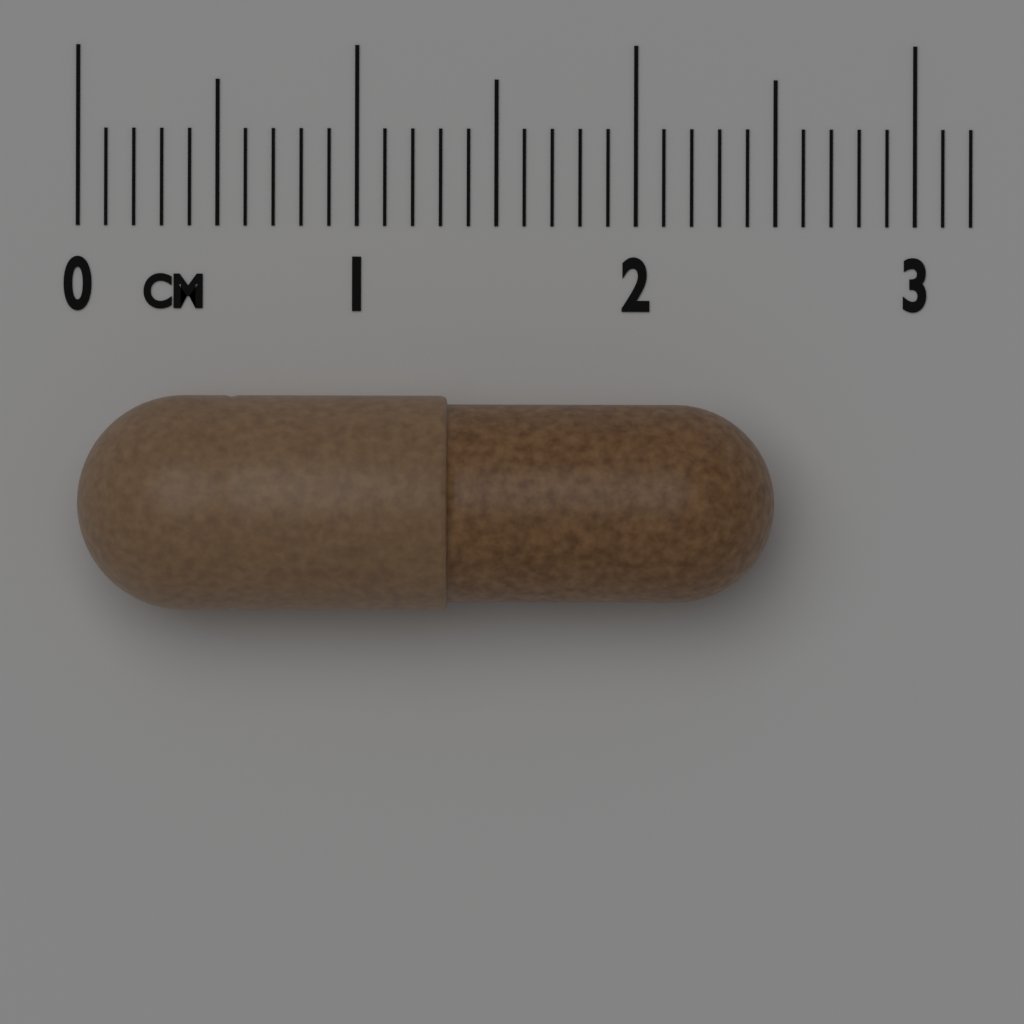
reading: 2.5 cm
